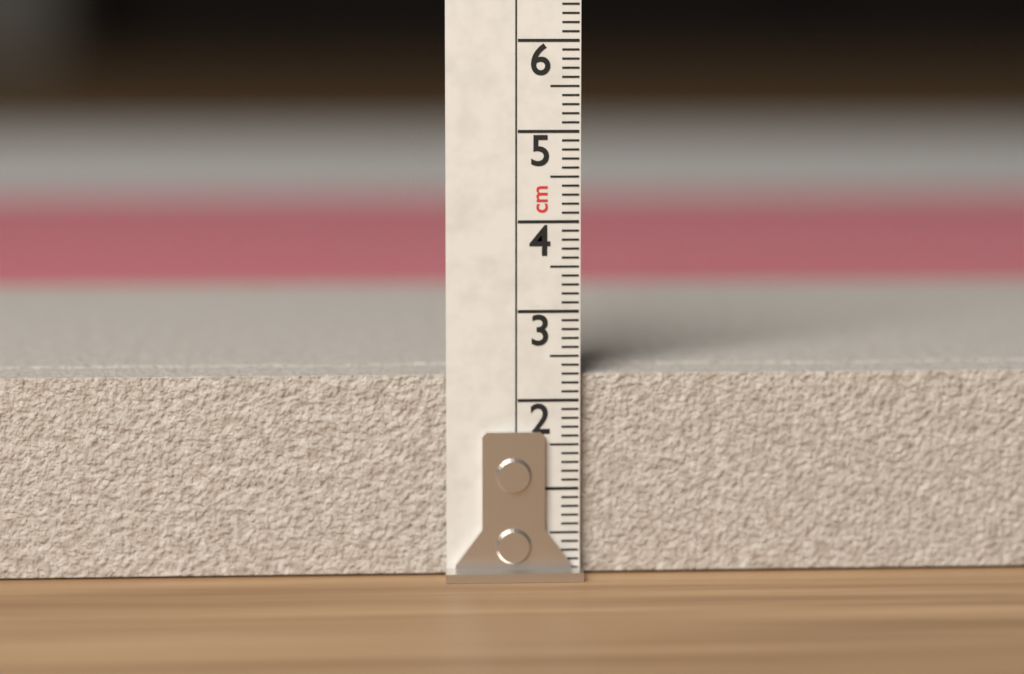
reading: 2.3 cm
